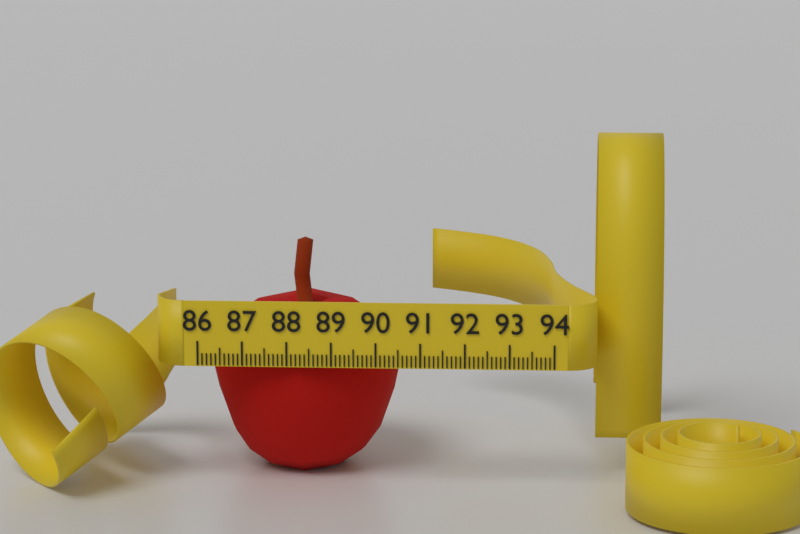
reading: 90.5 (no unit)
